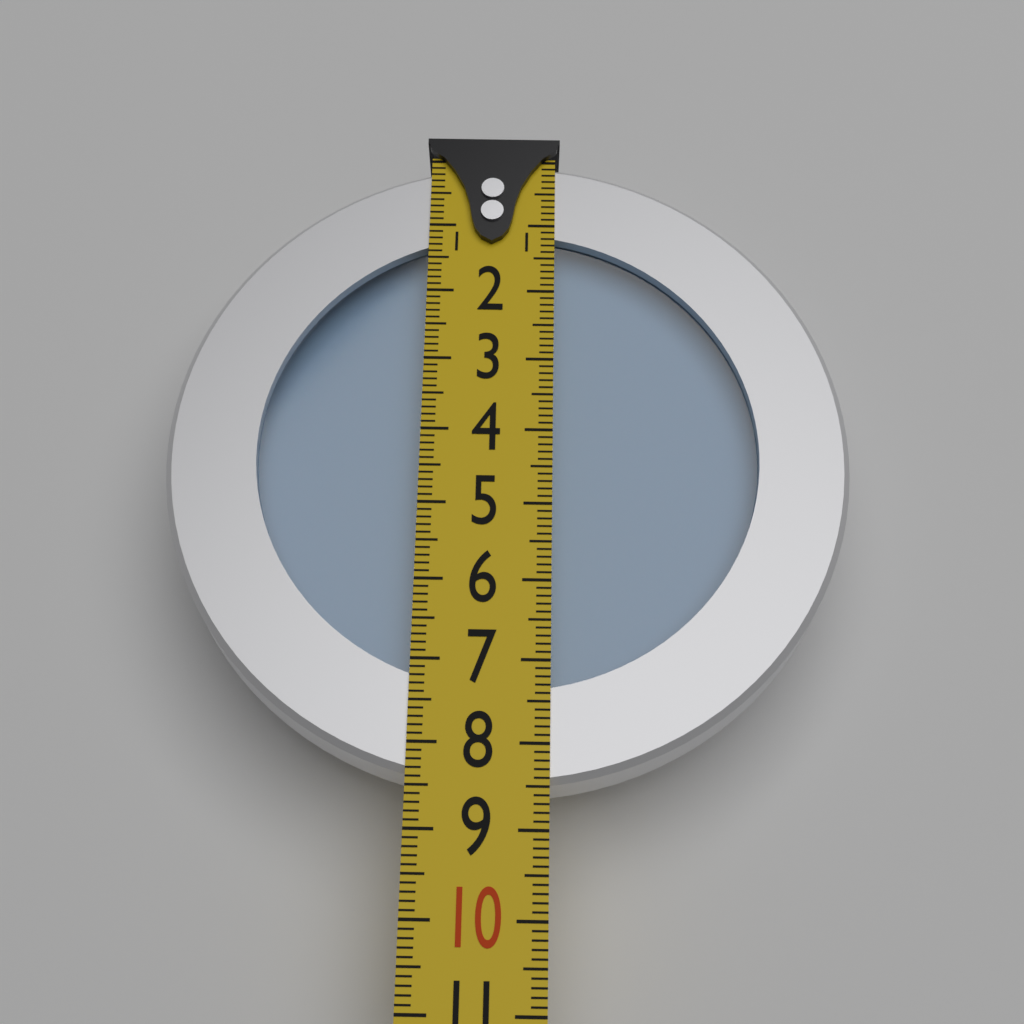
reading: 8.5 (no unit)
